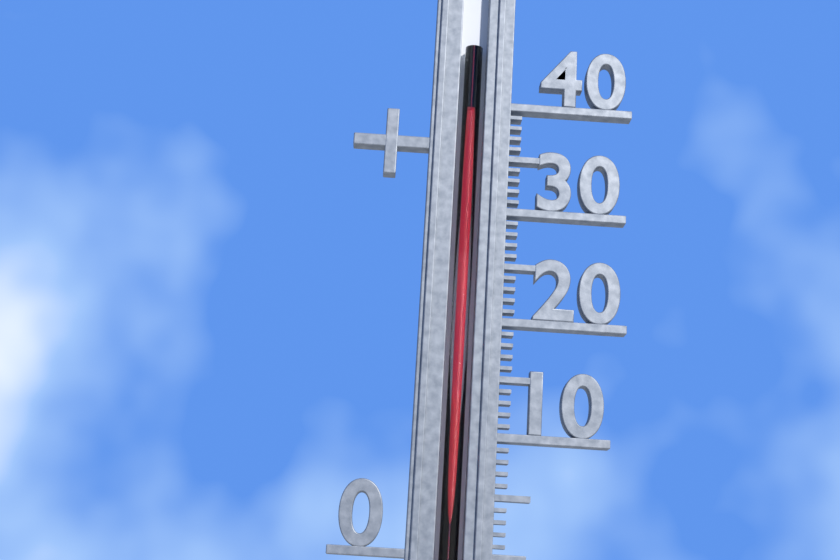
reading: 39 (no unit)
